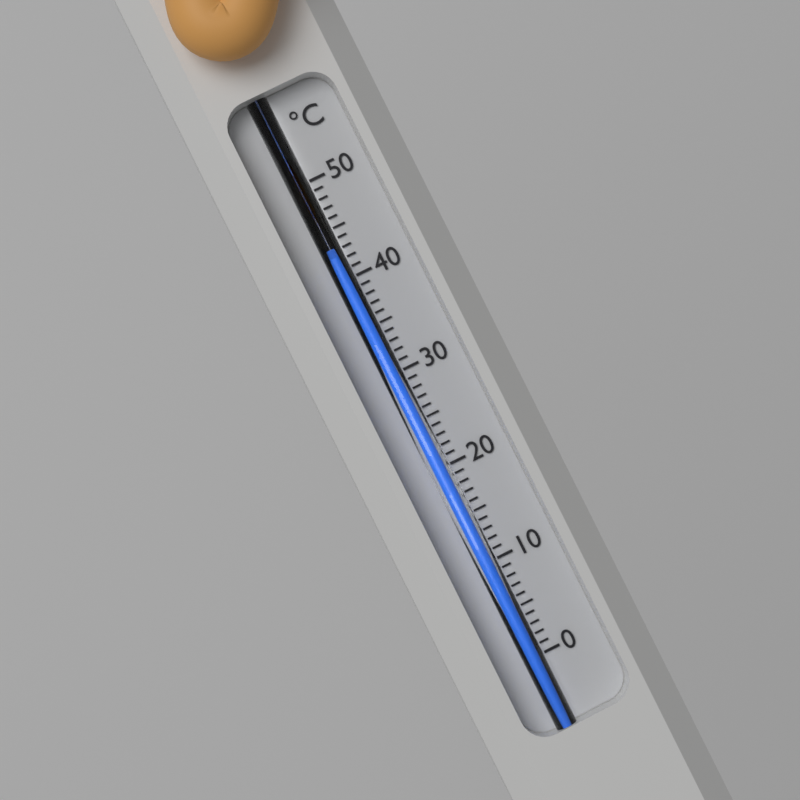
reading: 42 °C
